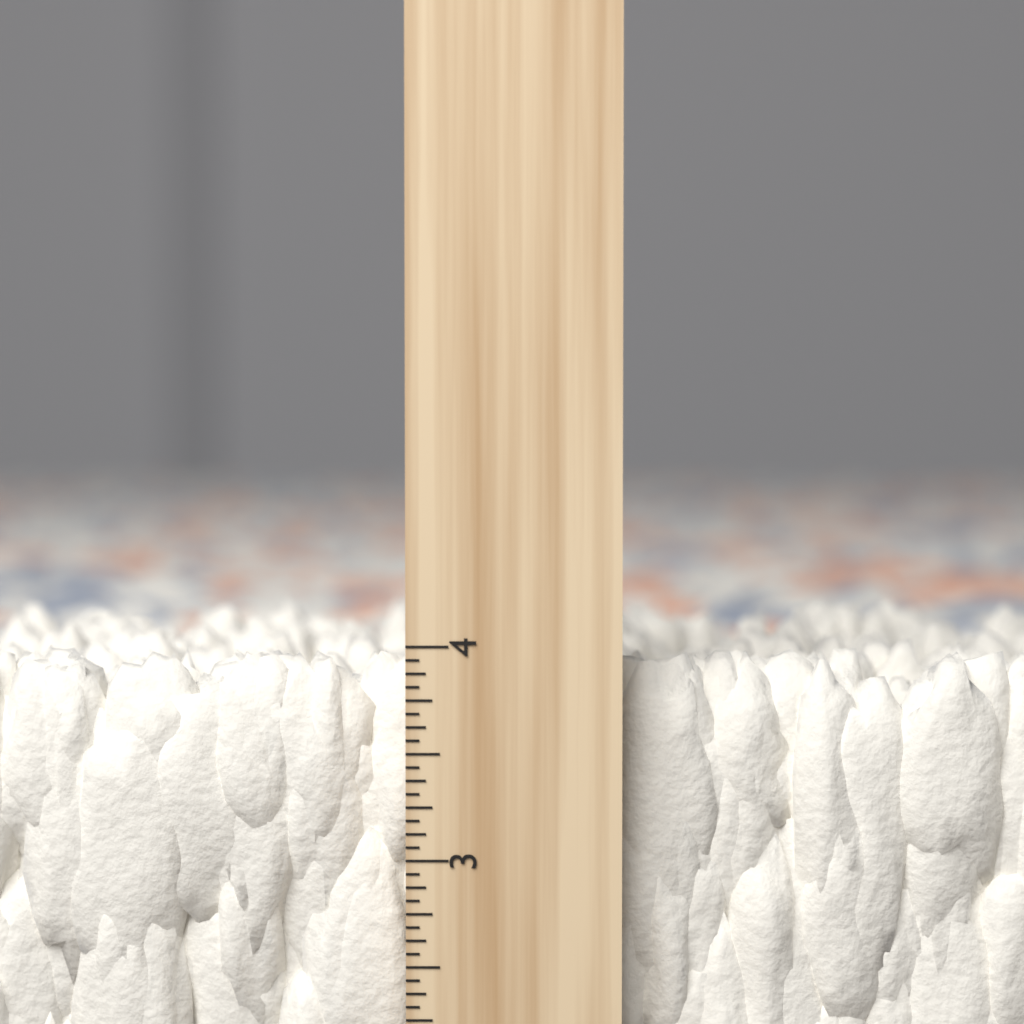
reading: 3.9375 inch
